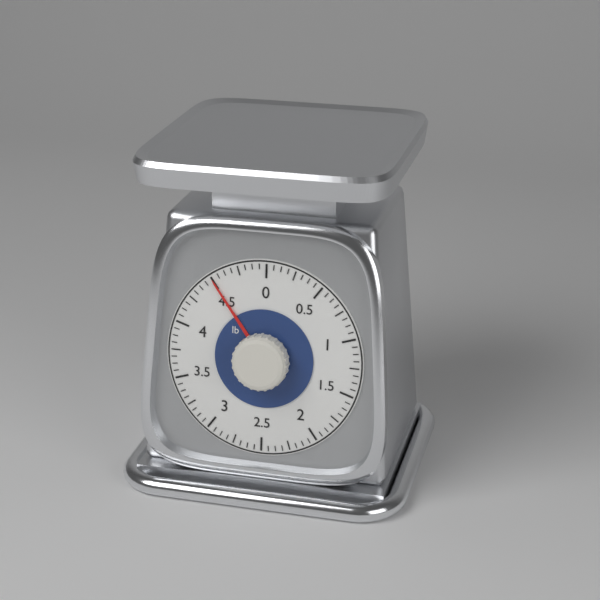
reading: 4.5000 lb
